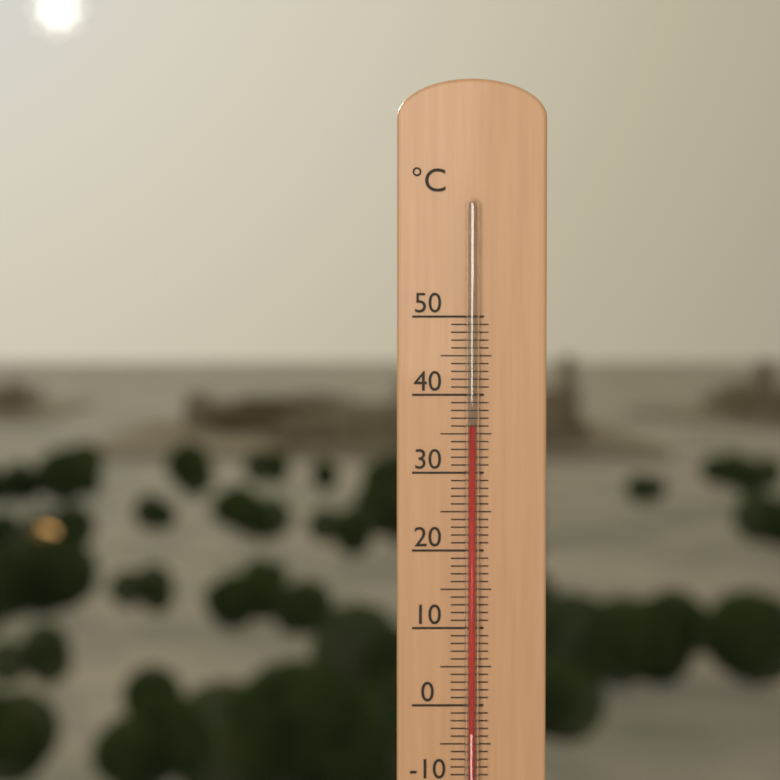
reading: 36 °C
